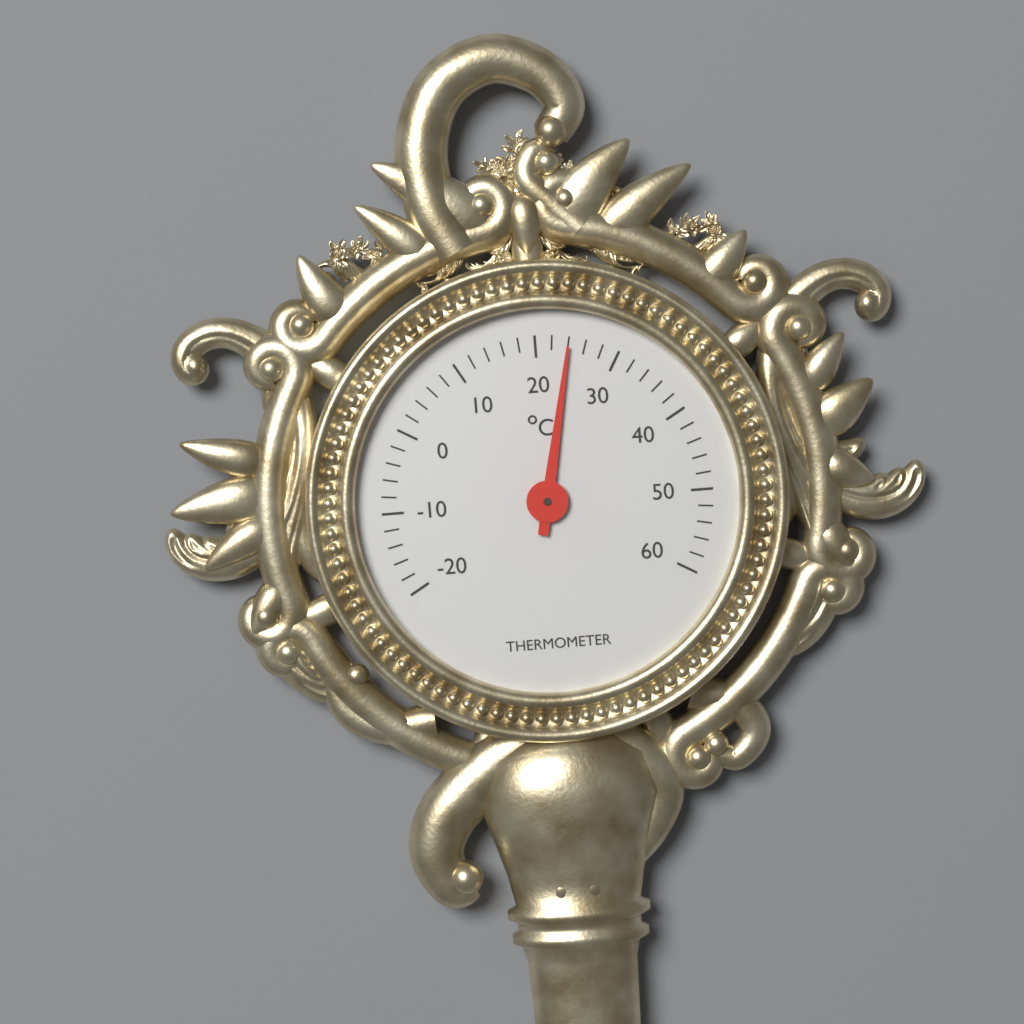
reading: 24 °C
